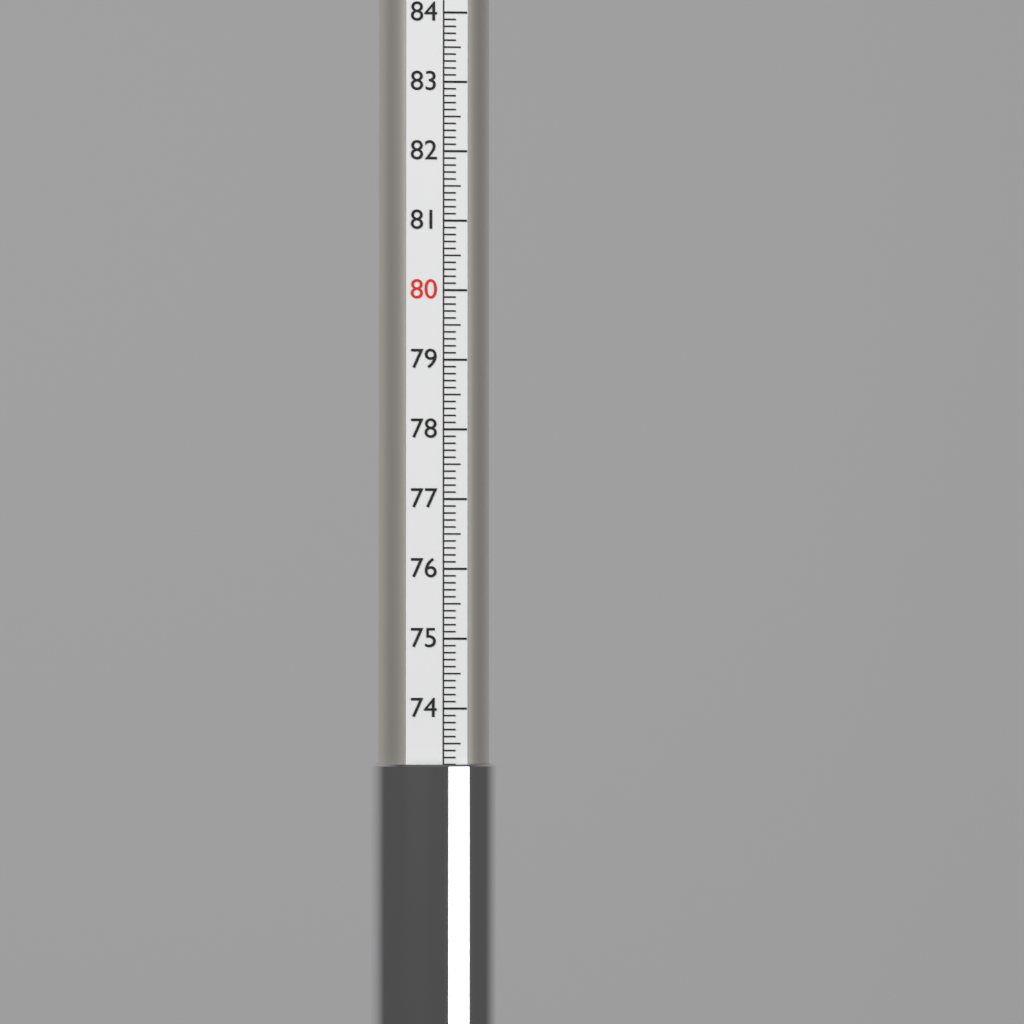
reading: 73.2 (no unit)
